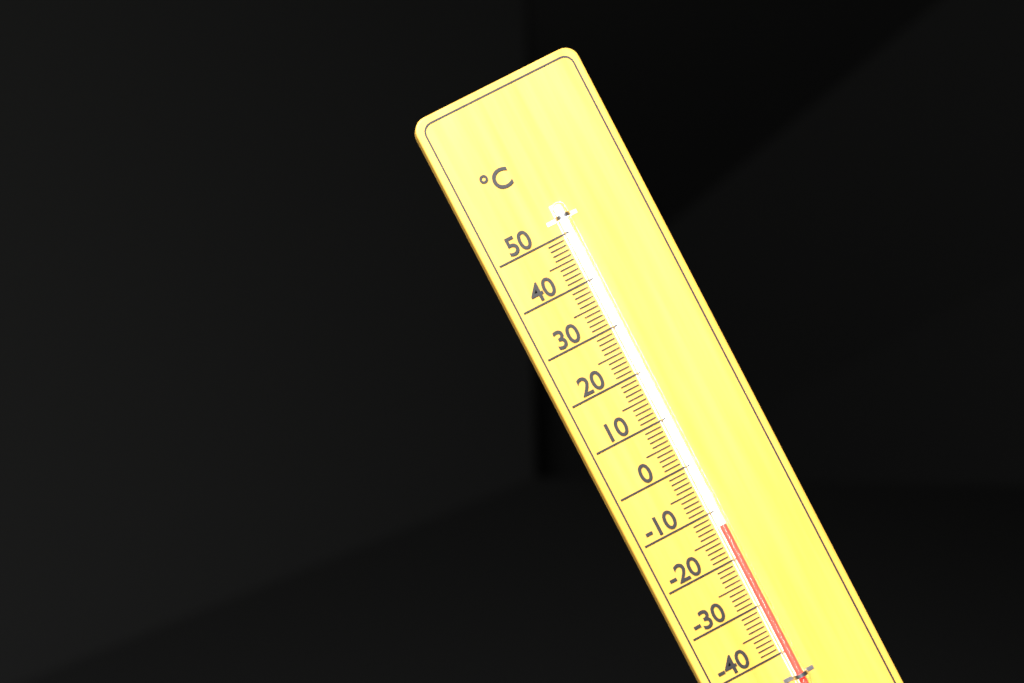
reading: -13 °C
